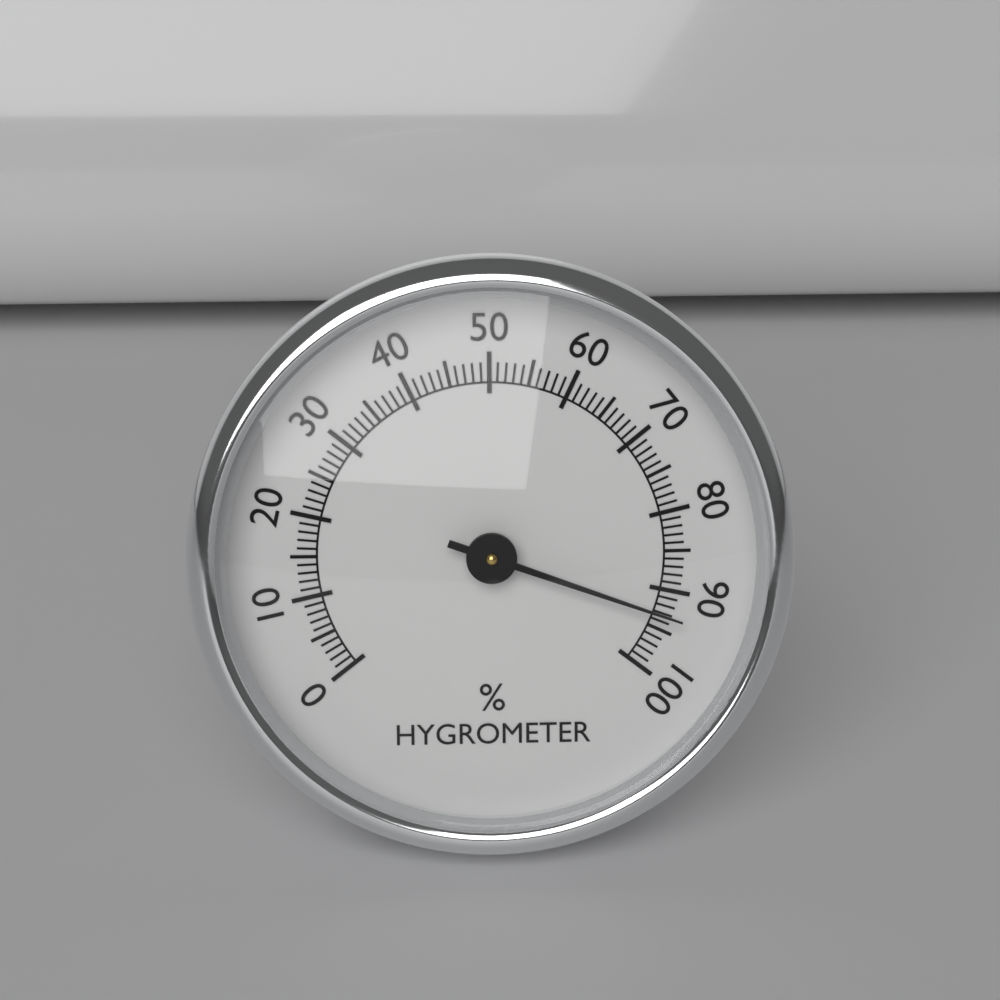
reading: 93 %
